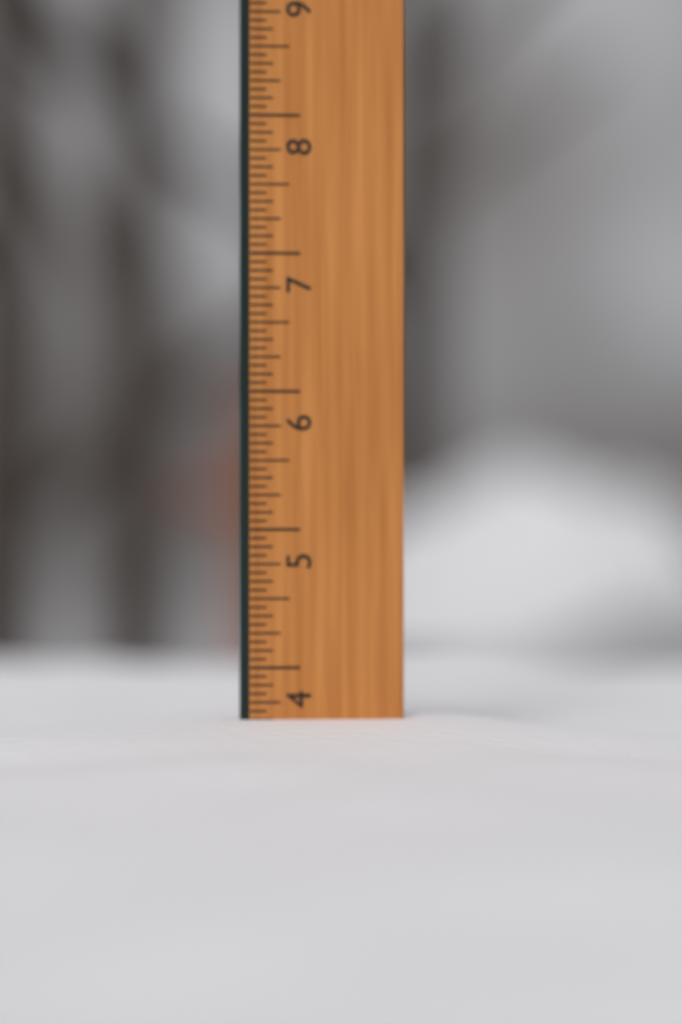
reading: 3.6250 in
